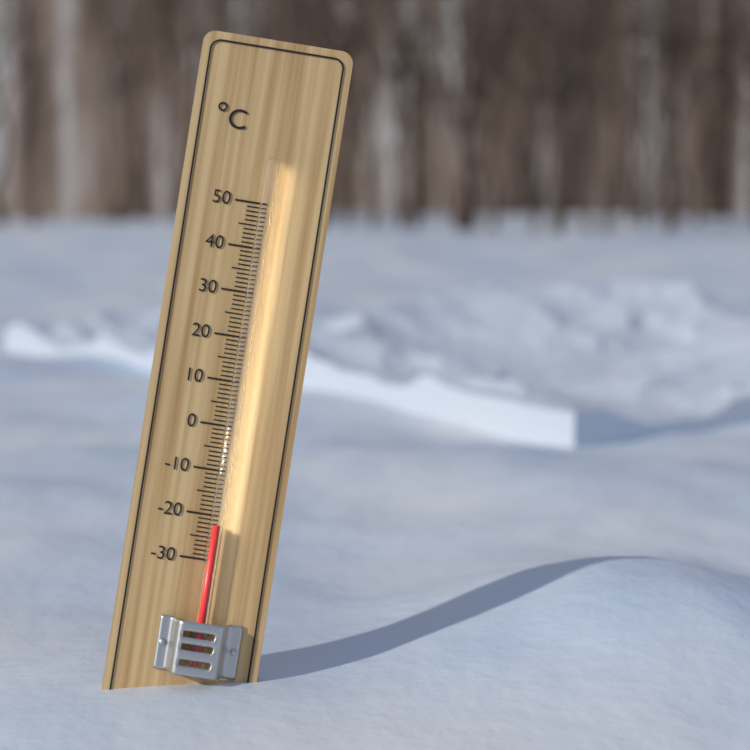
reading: -22 °C
